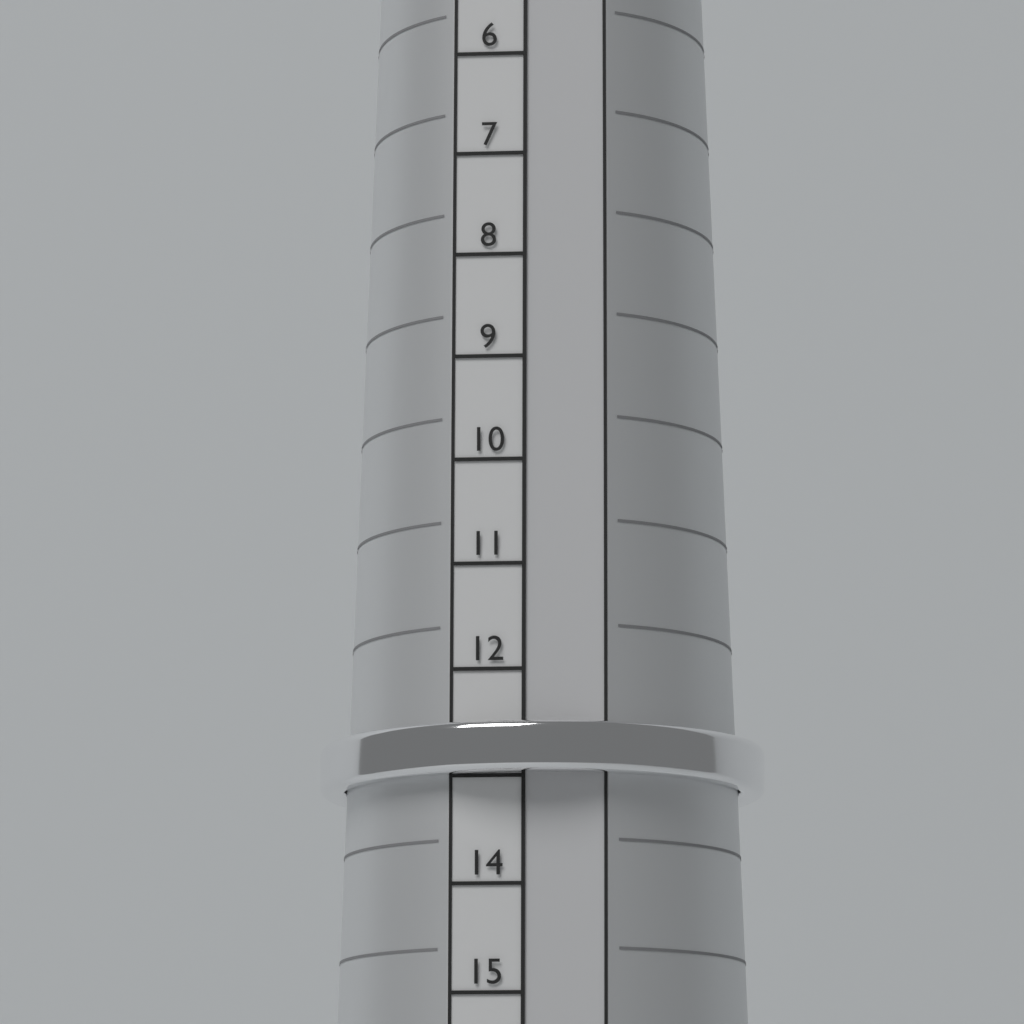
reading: 13 (no unit)
